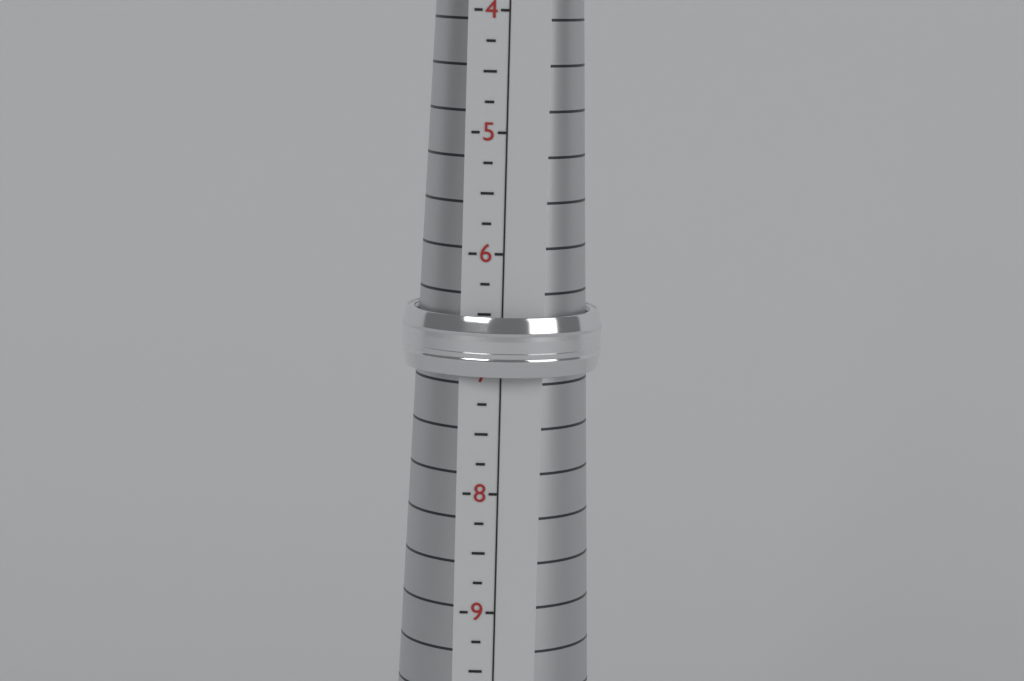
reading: 7.00 (no unit)
